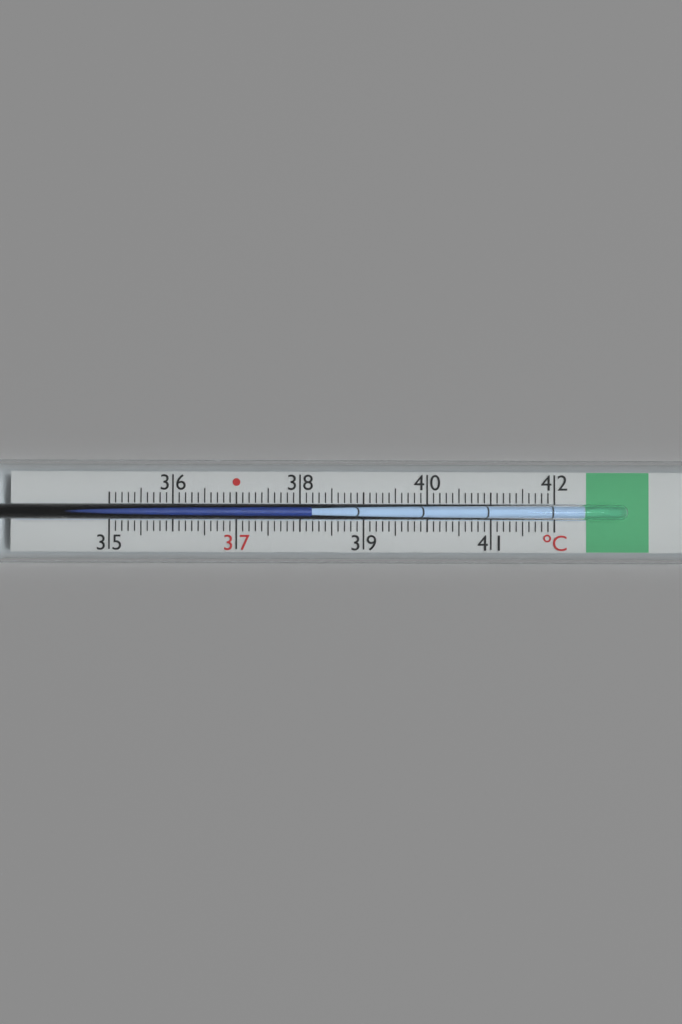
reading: 38.2 °C
